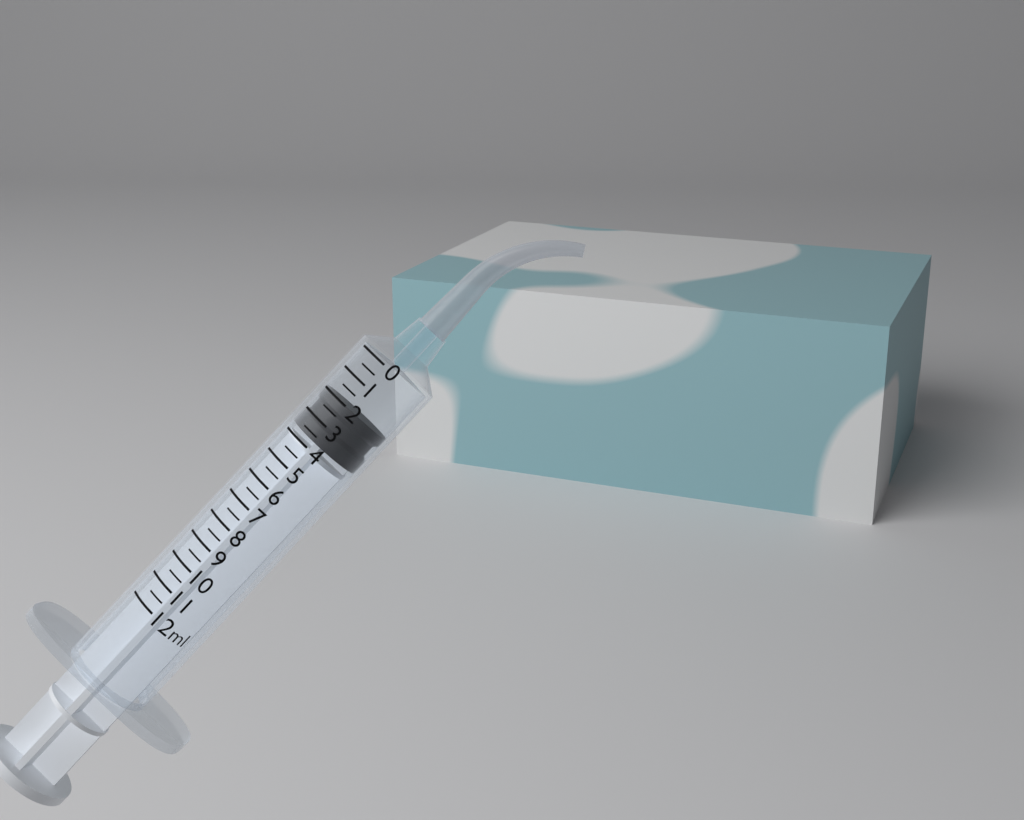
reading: 2.0 ml
